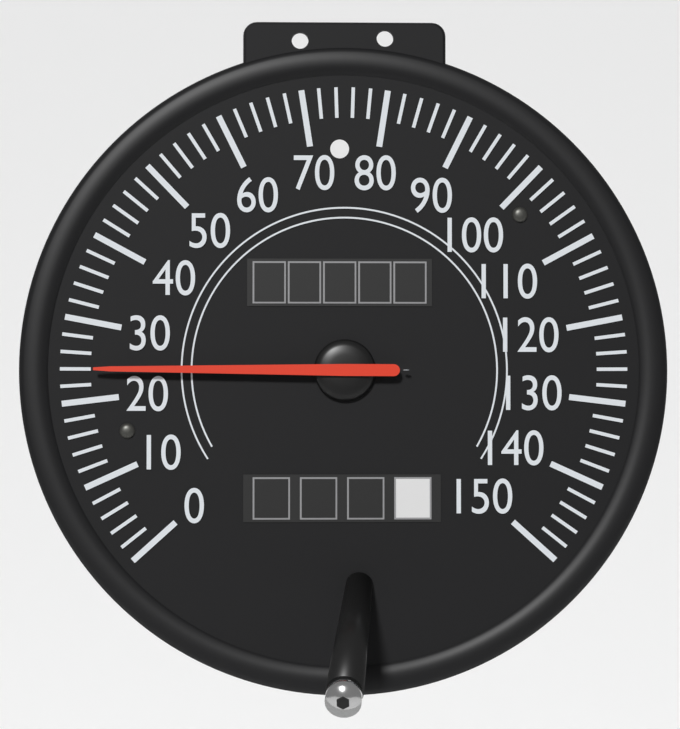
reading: 24 mph
